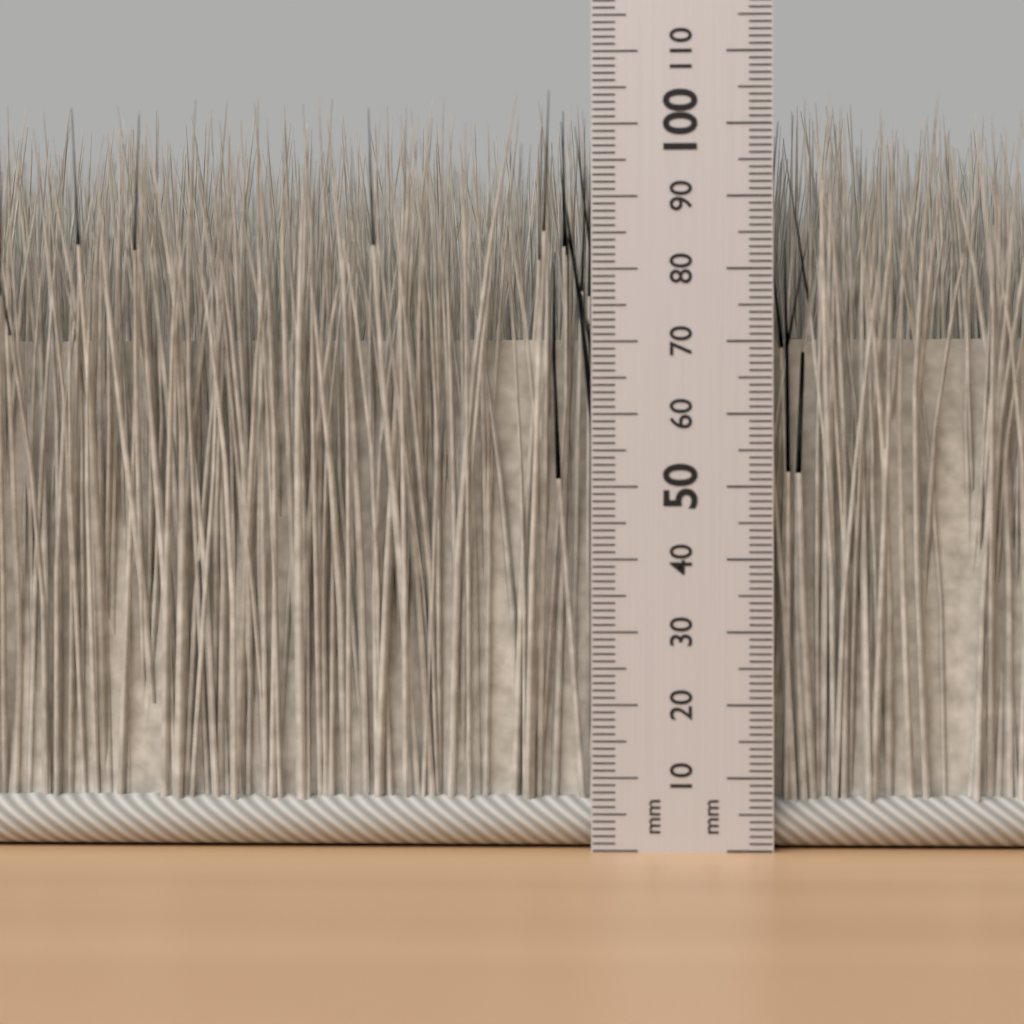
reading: 104 mm
